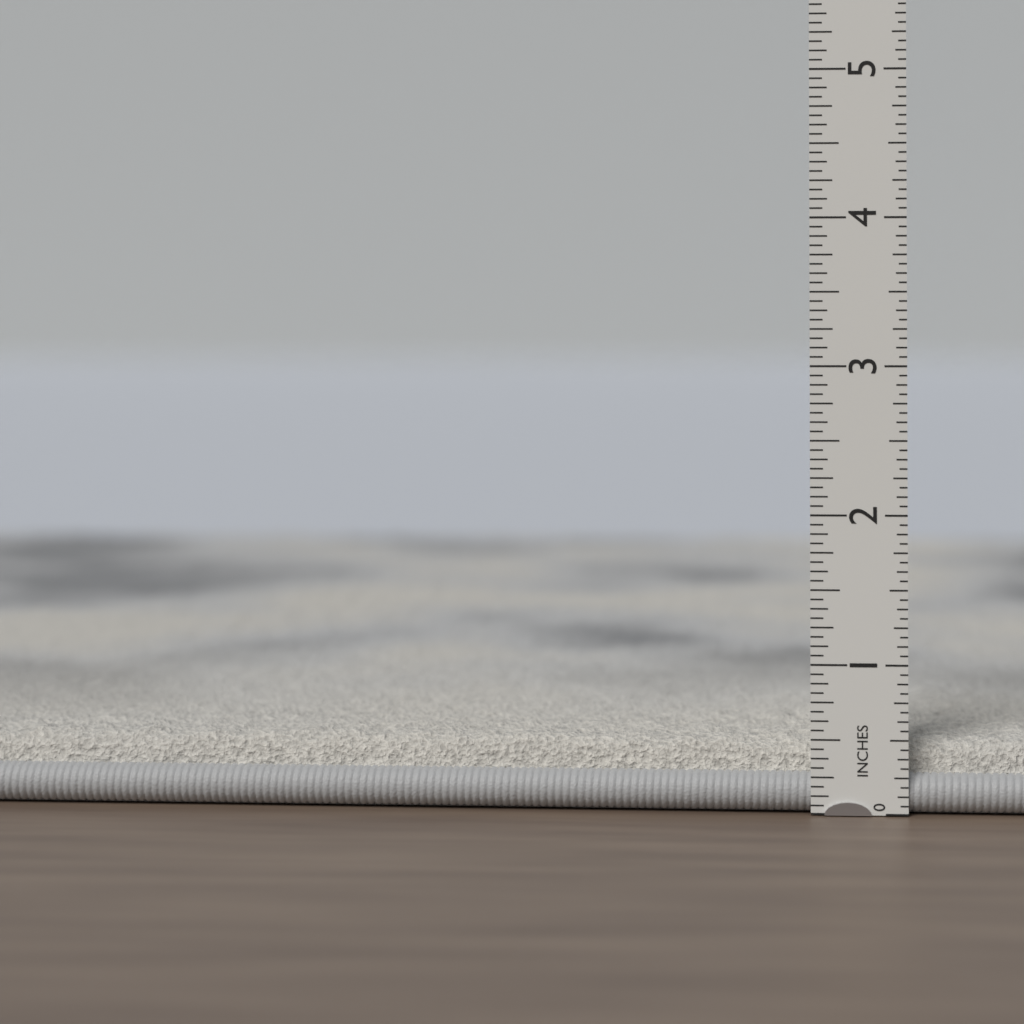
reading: 0.5000 in
